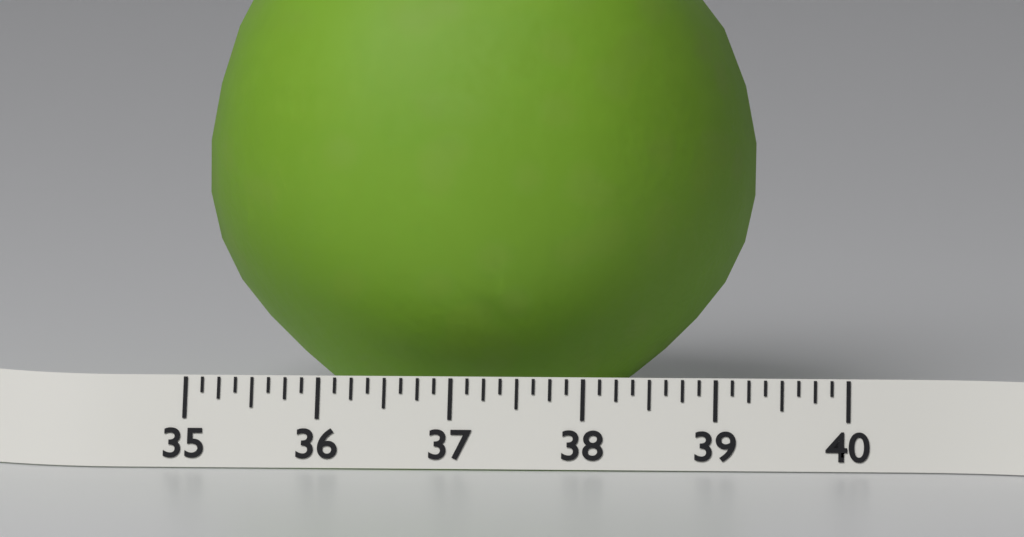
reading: 39.250 (no unit)
